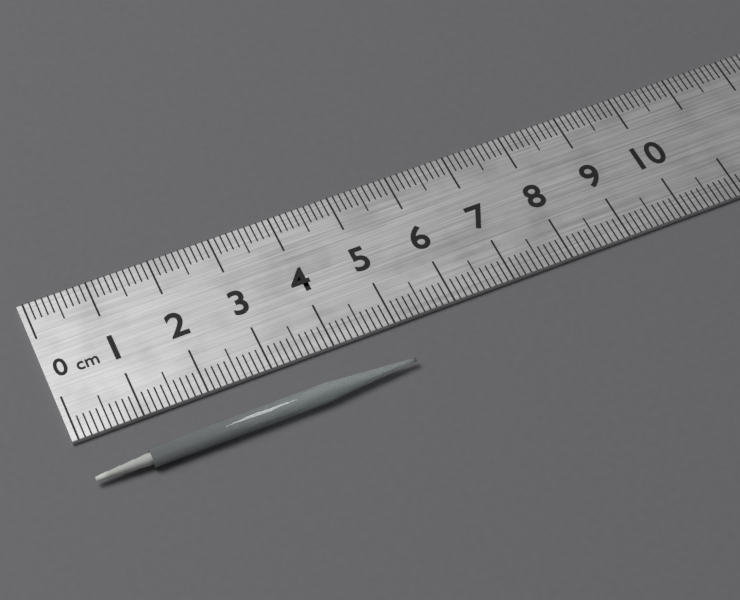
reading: 5.0 cm
